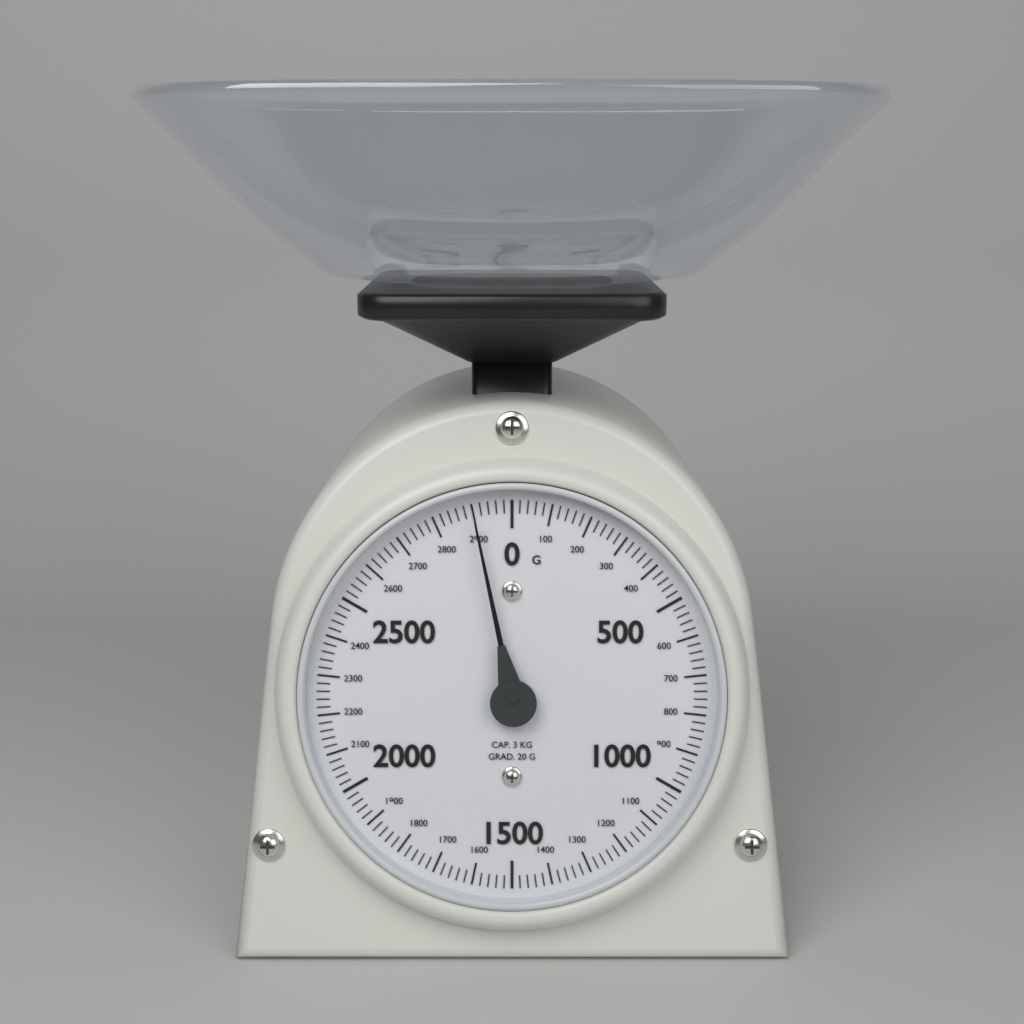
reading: 2900 g
